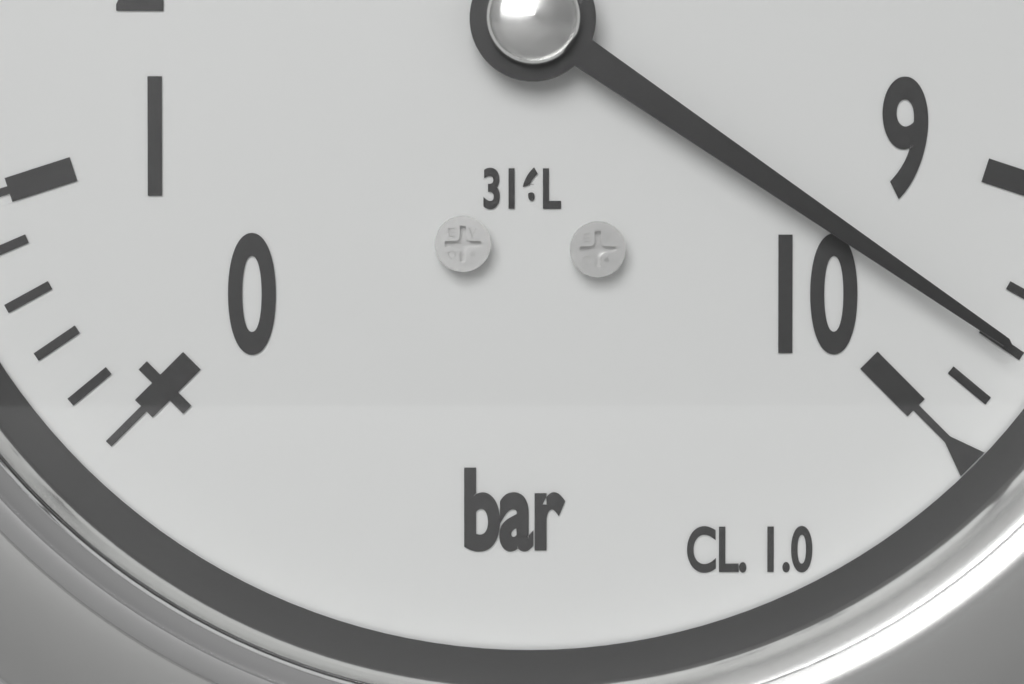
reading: 9.6 bar
